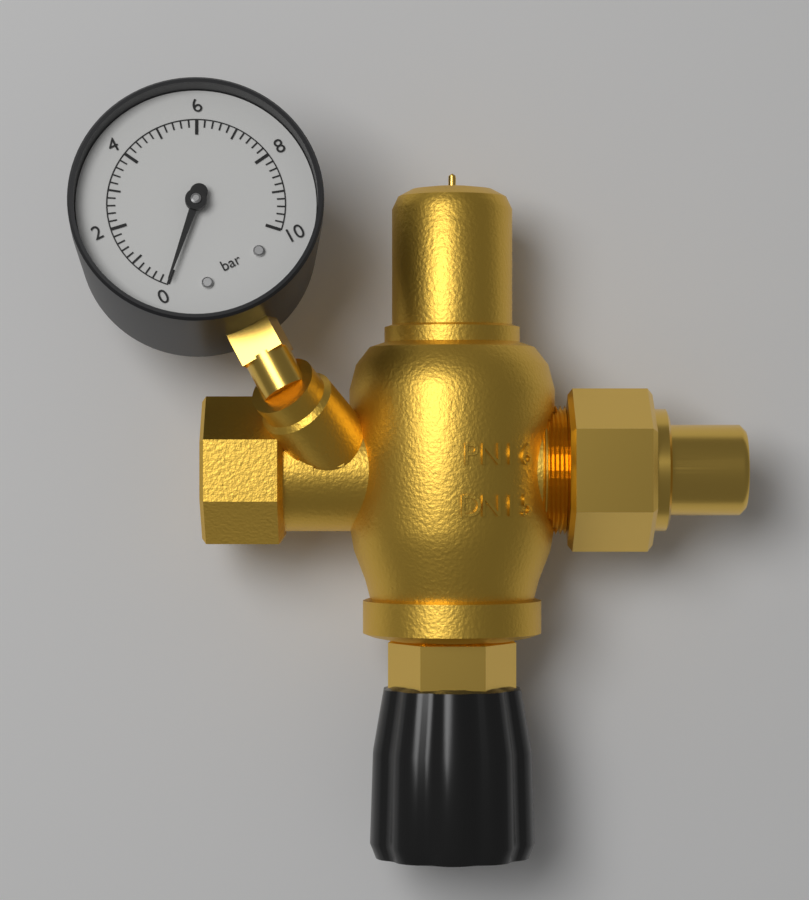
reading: 0.0 bar
